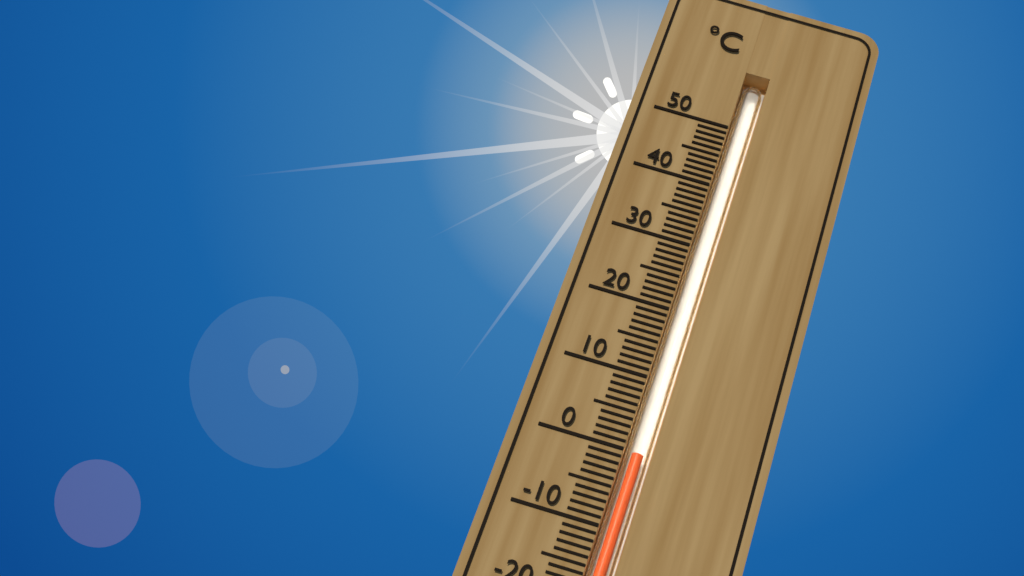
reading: 0 °C
